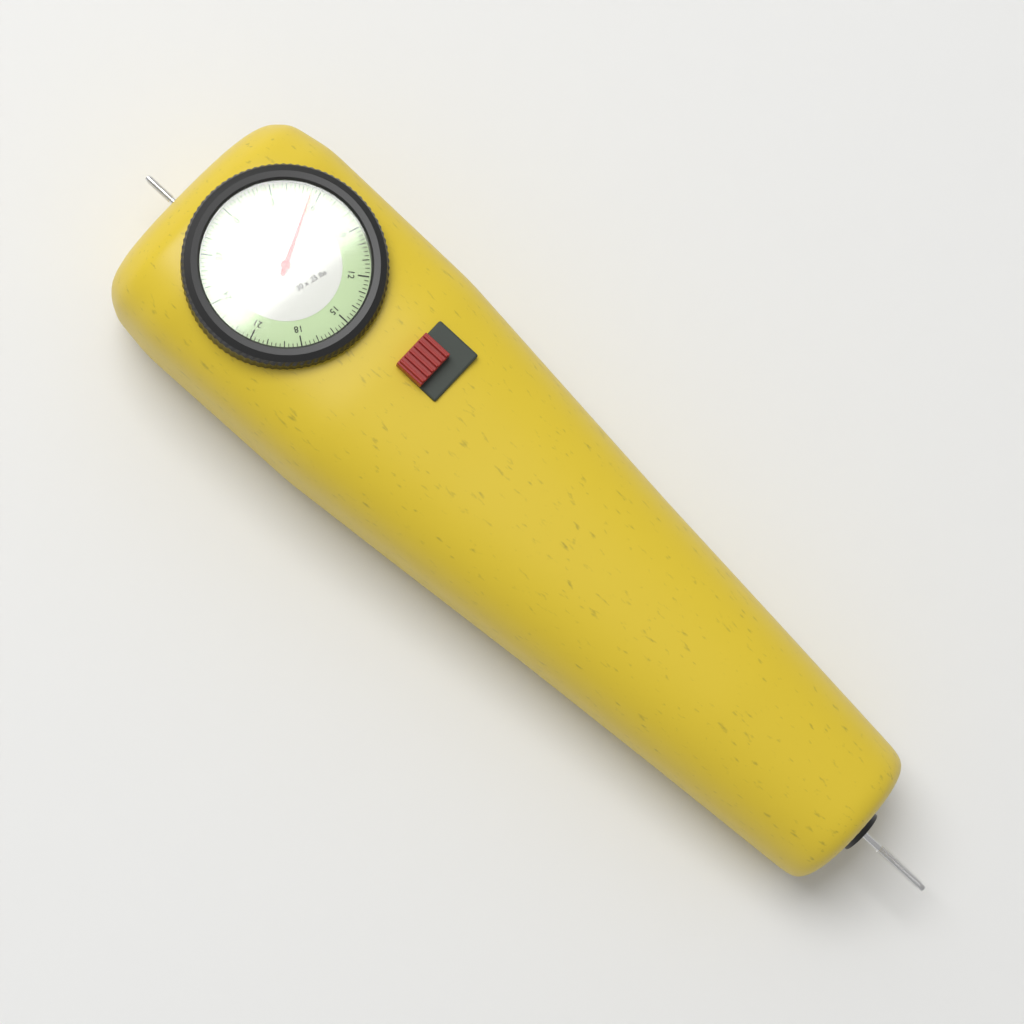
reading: 5.50 lbs
